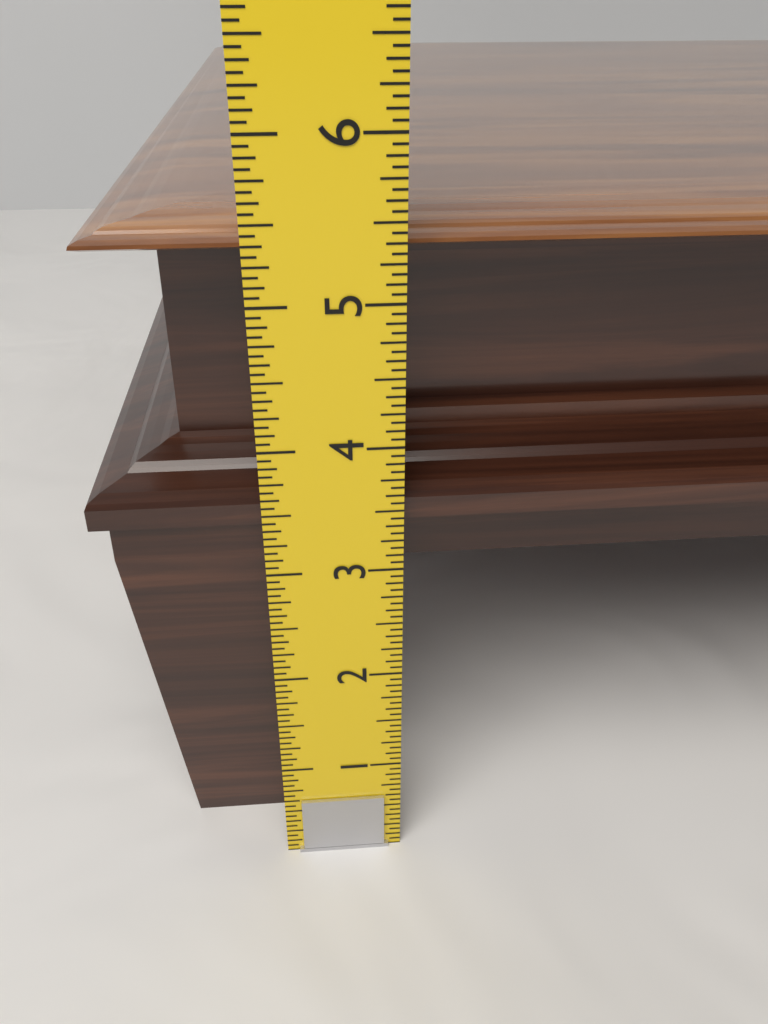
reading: 5.4375 in
